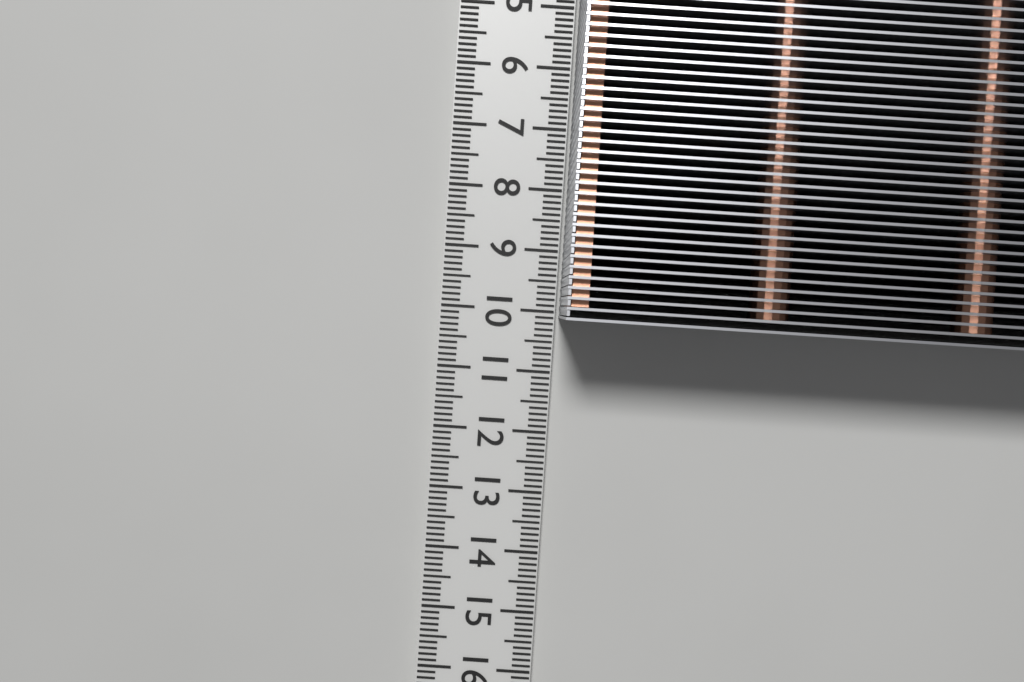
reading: 10.1 cm
